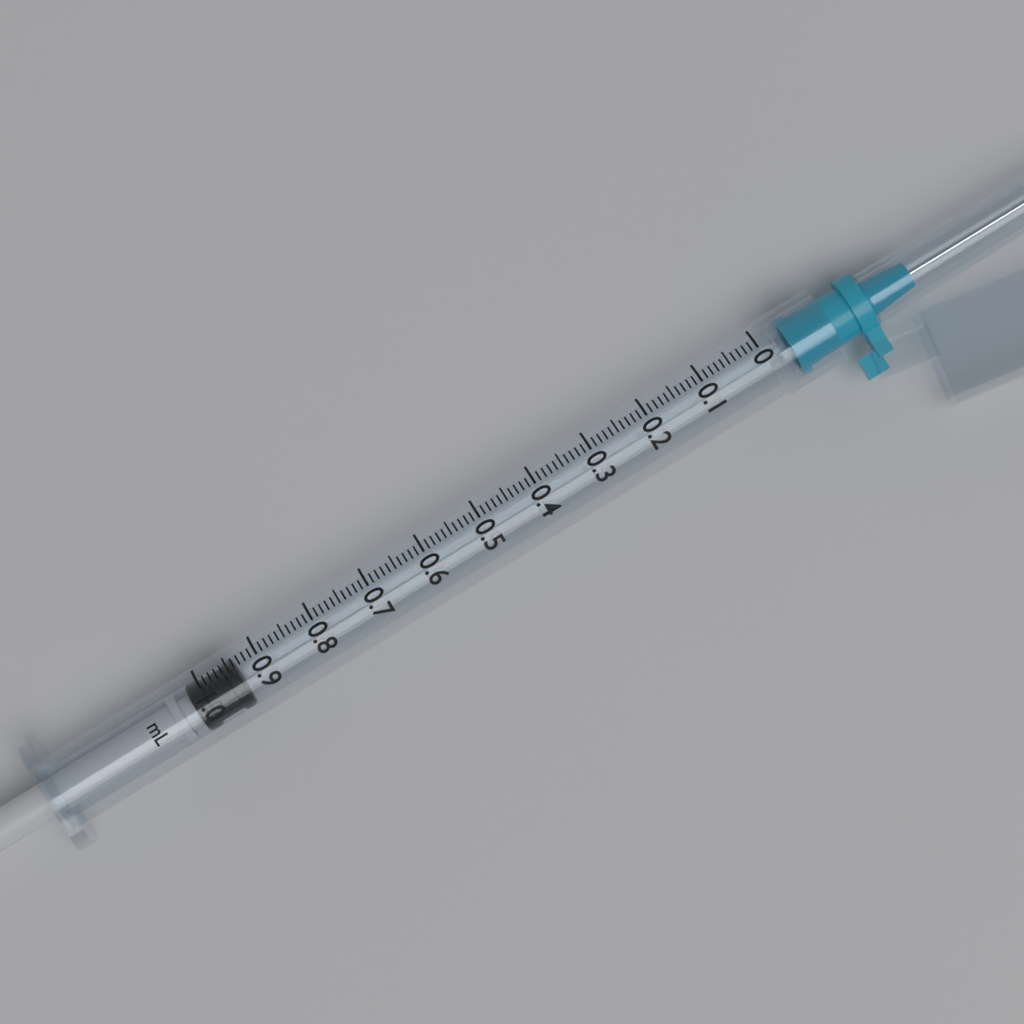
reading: 0.94 ml
